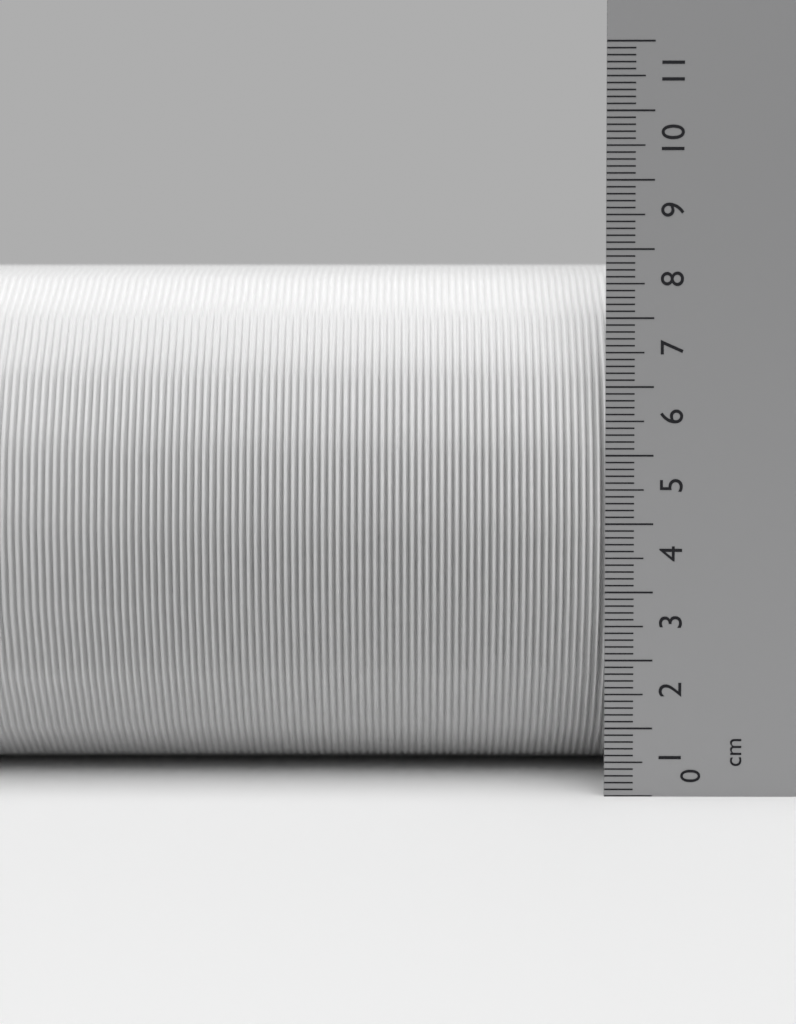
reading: 7.9 cm
